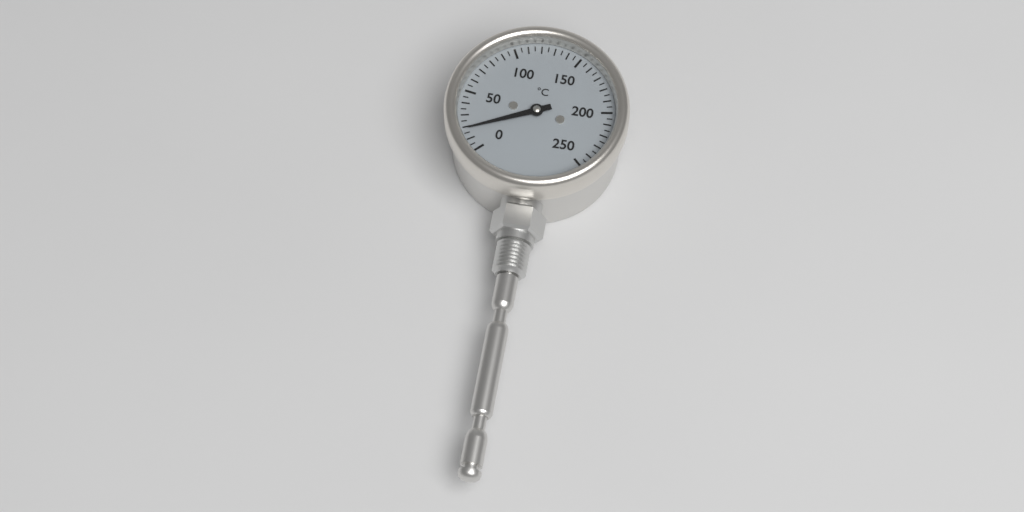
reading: 18 °C
